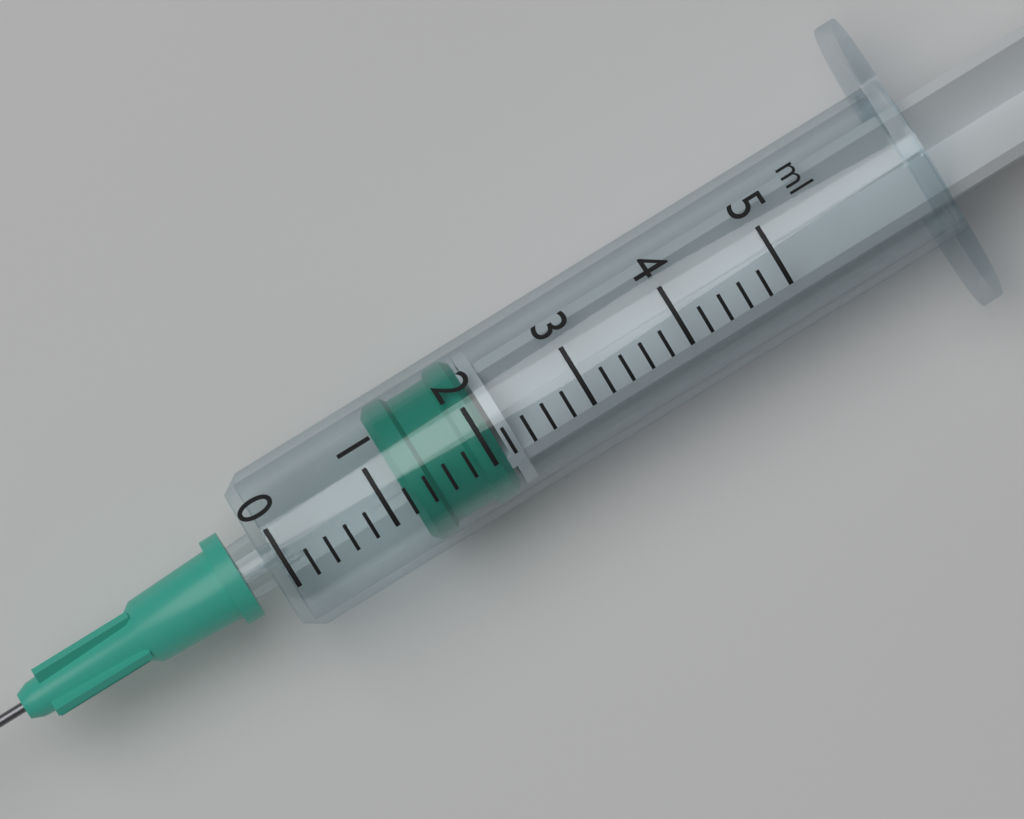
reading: 1.2 ml
